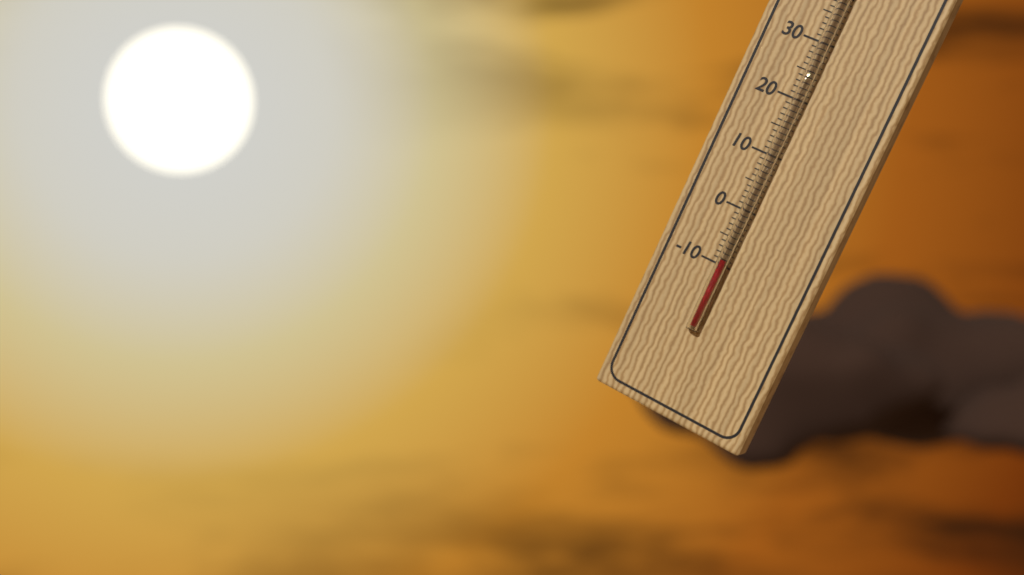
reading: -9 °C
